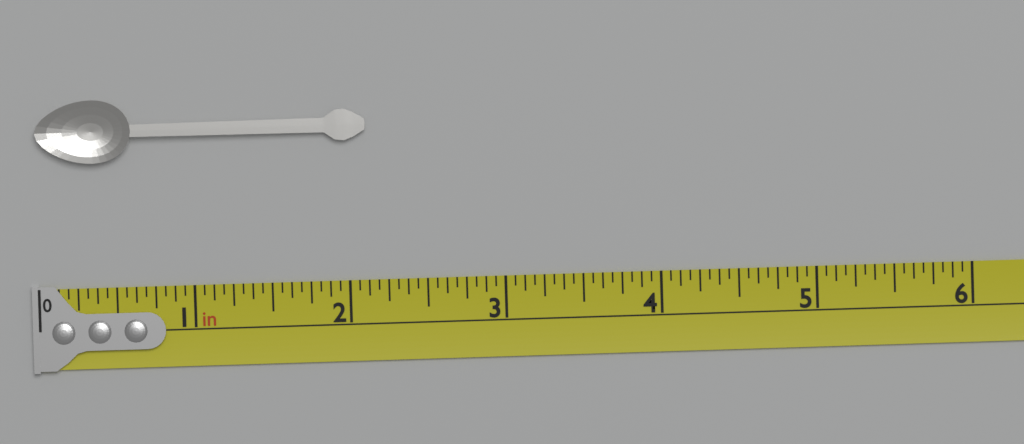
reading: 2.1250 in
